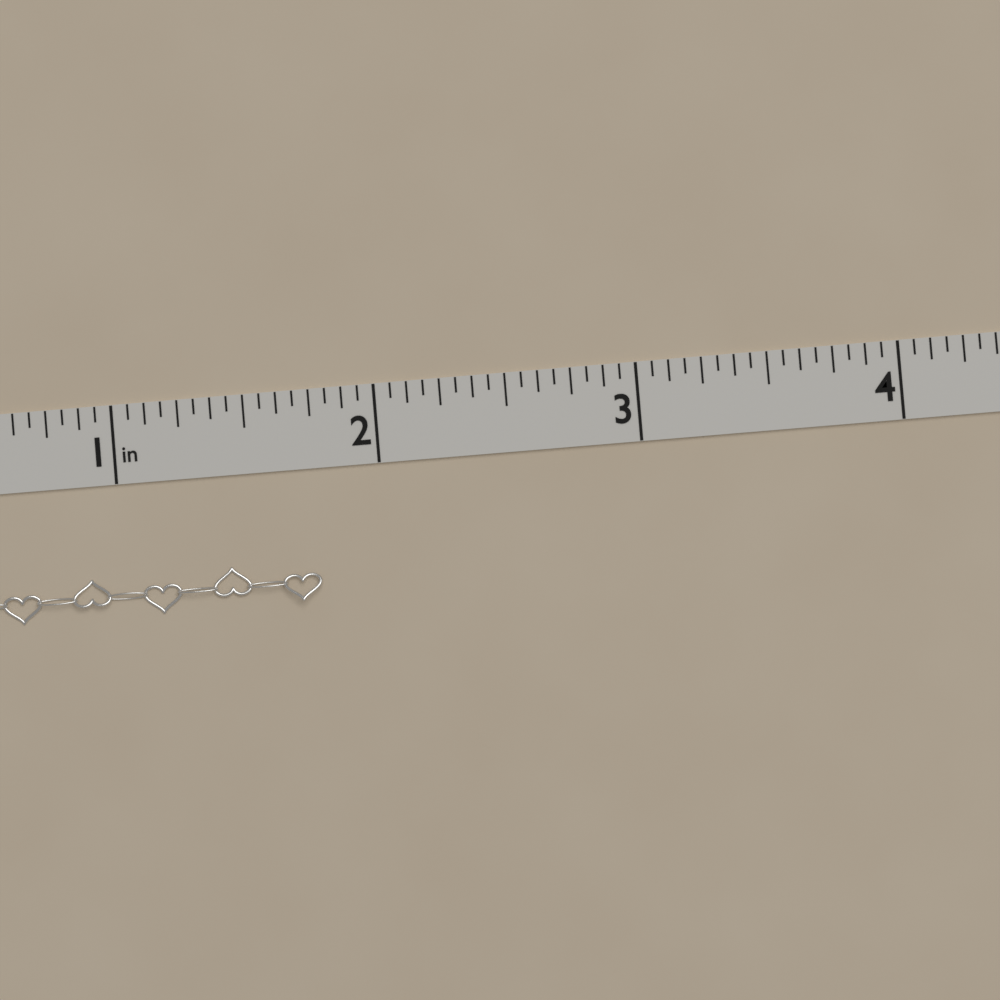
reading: 1.7500 in
